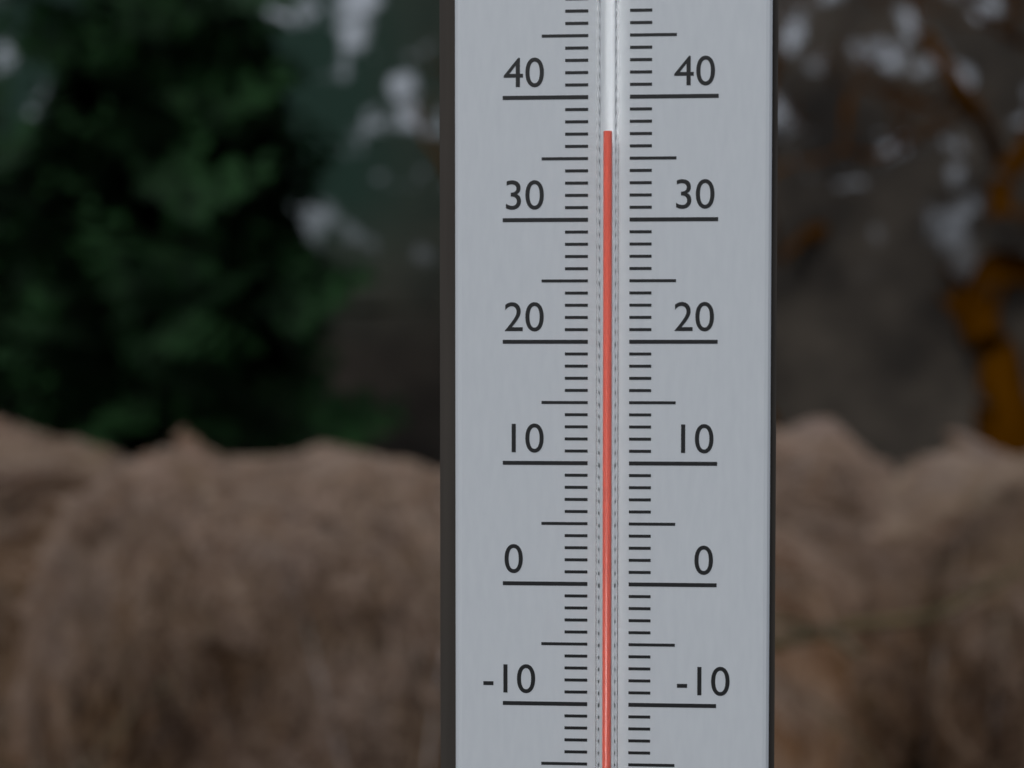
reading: 37 °C
